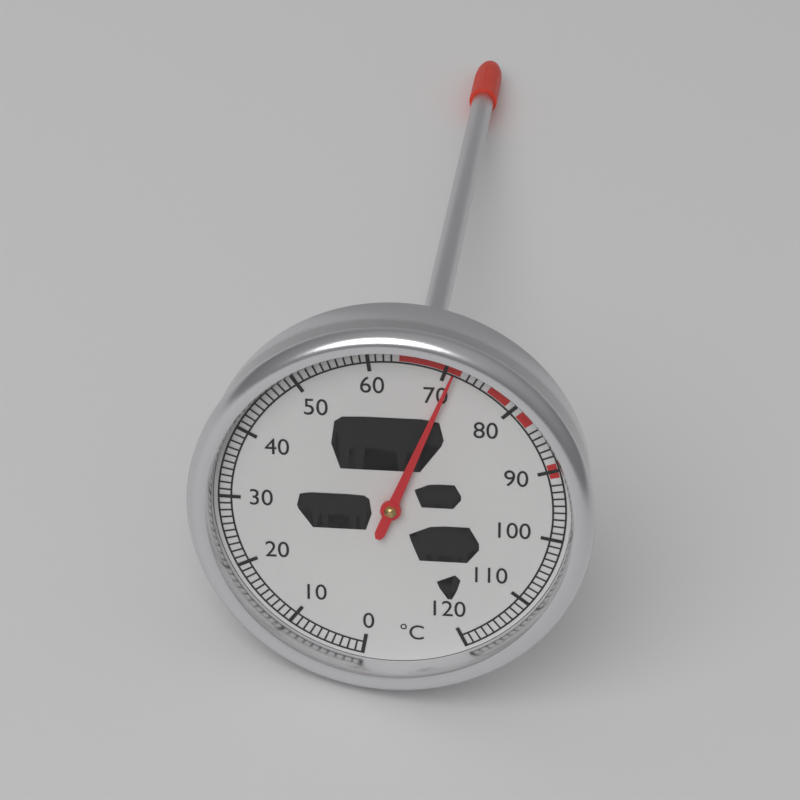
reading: 71 °C
